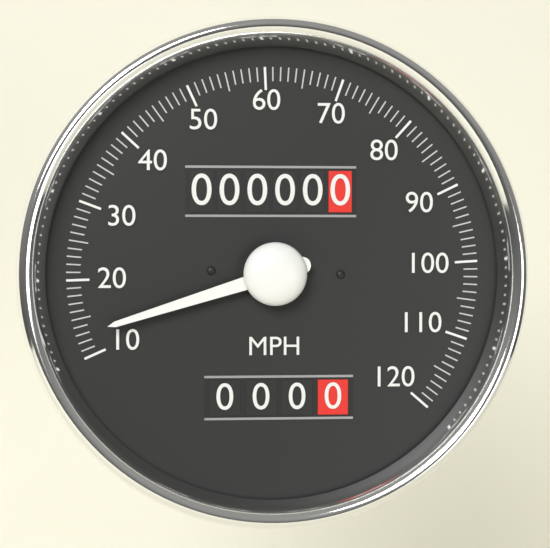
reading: 13 MPH
